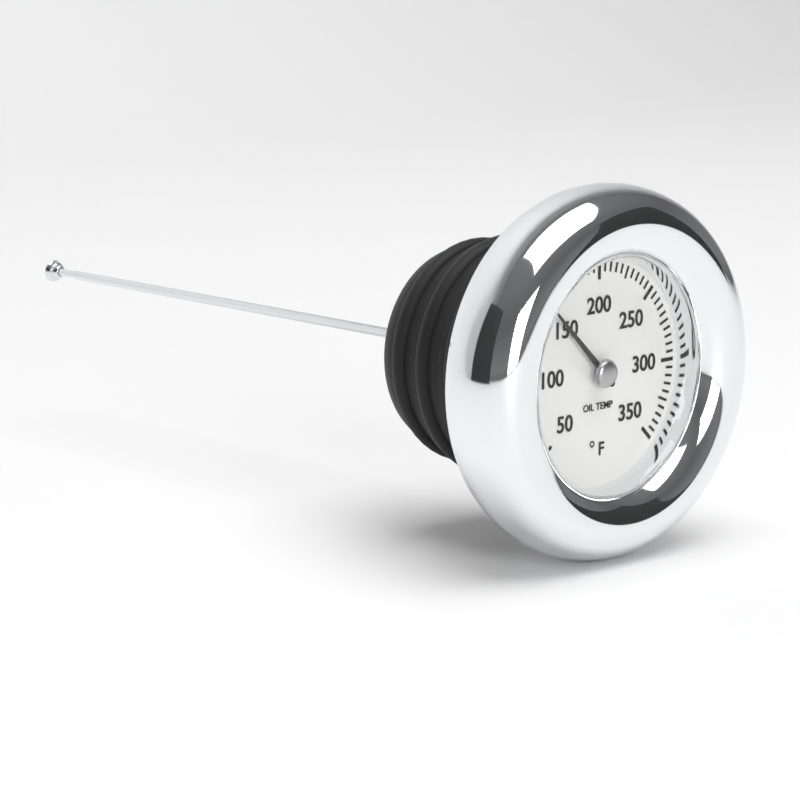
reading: 150 °F
